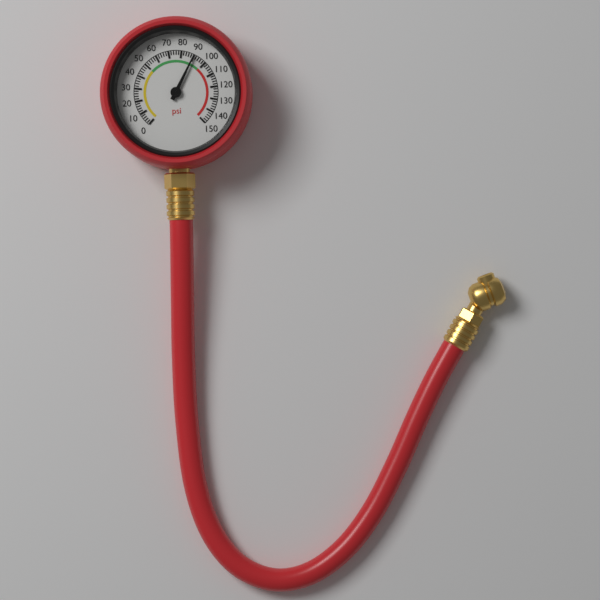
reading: 90 psi
